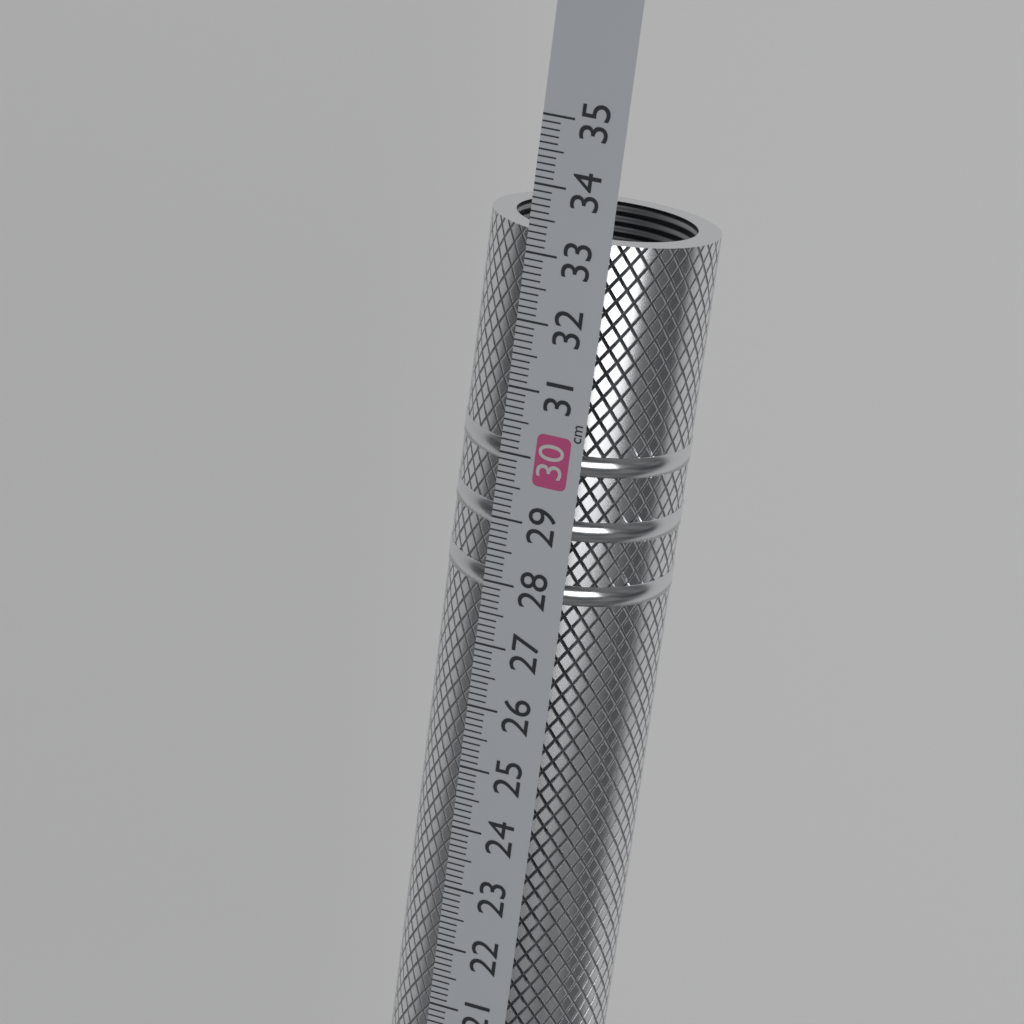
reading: 33.3 cm
